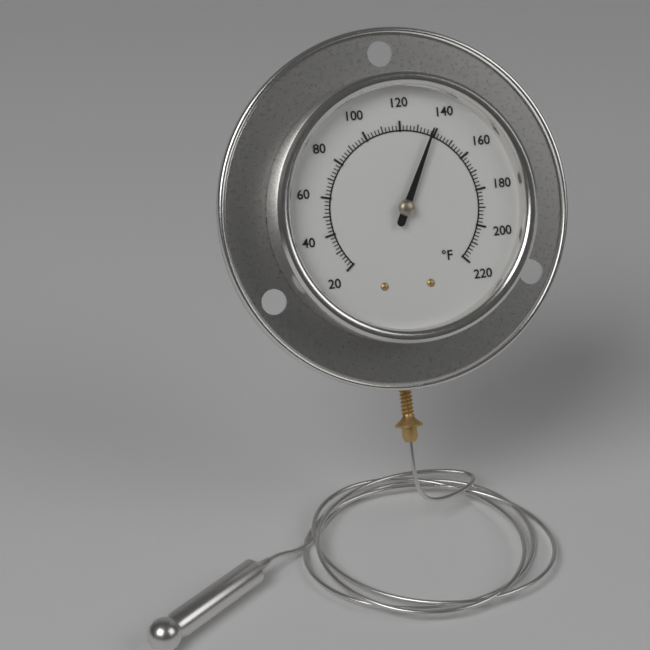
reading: 138 °F
